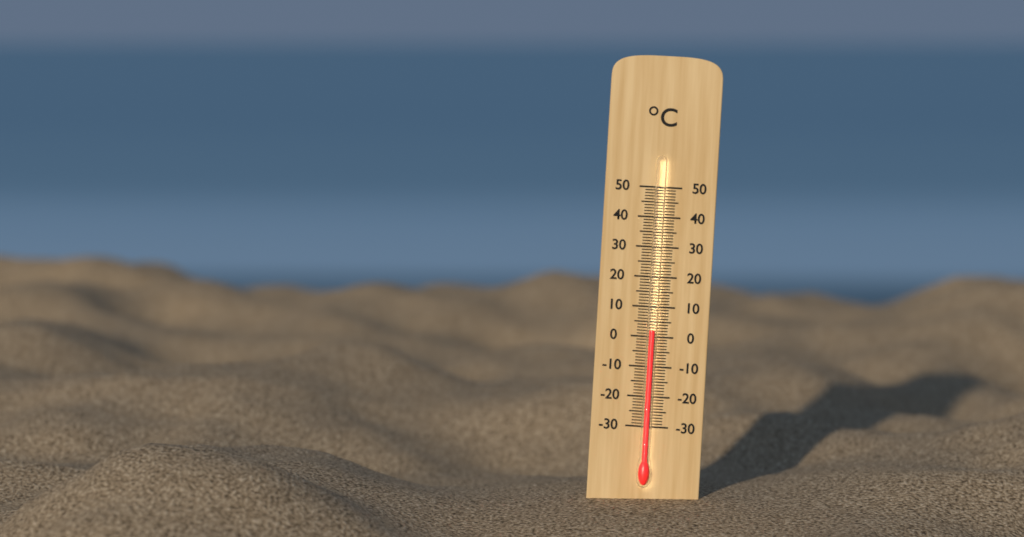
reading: 2 °C
